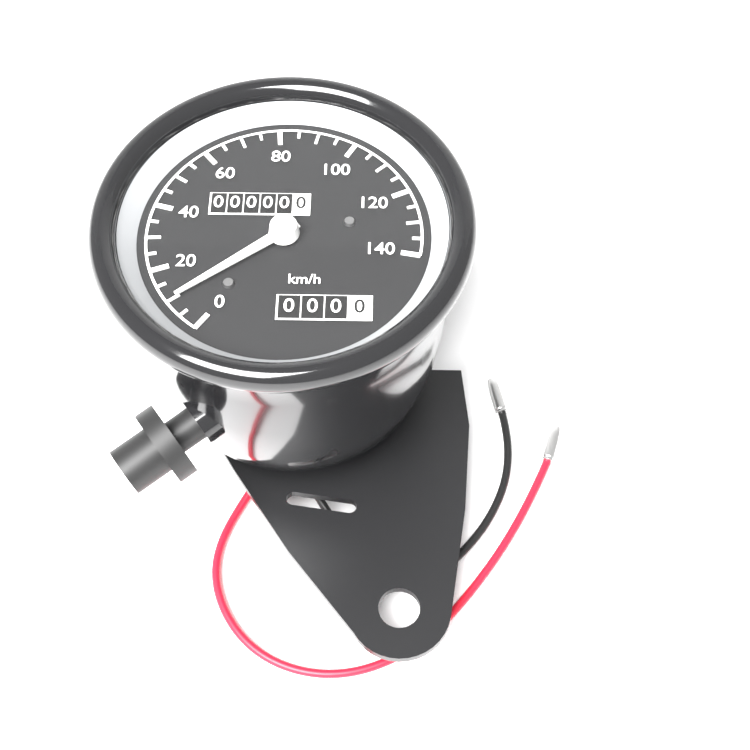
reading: 10 km/h
